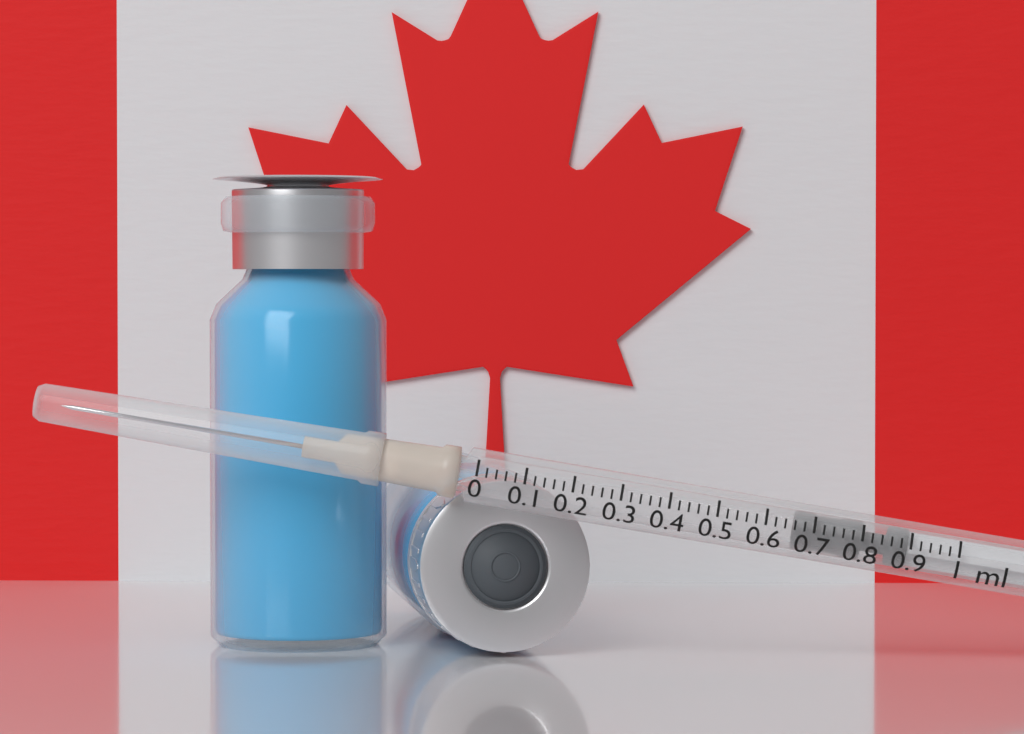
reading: 0.66 ml
